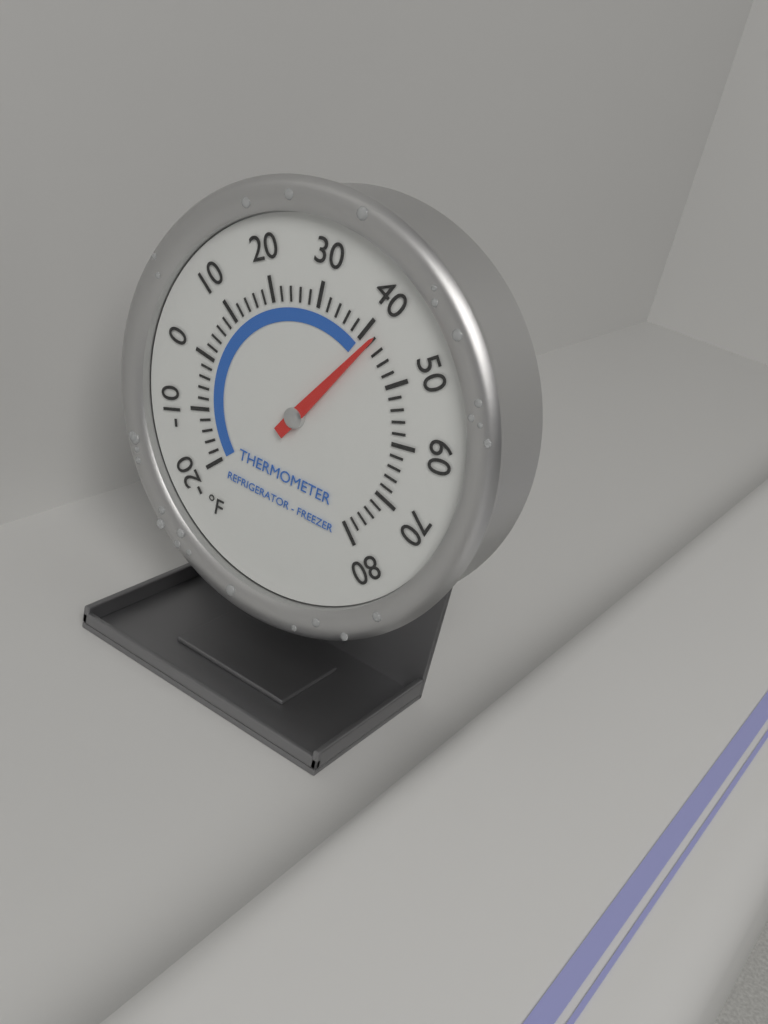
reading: 42 °F
